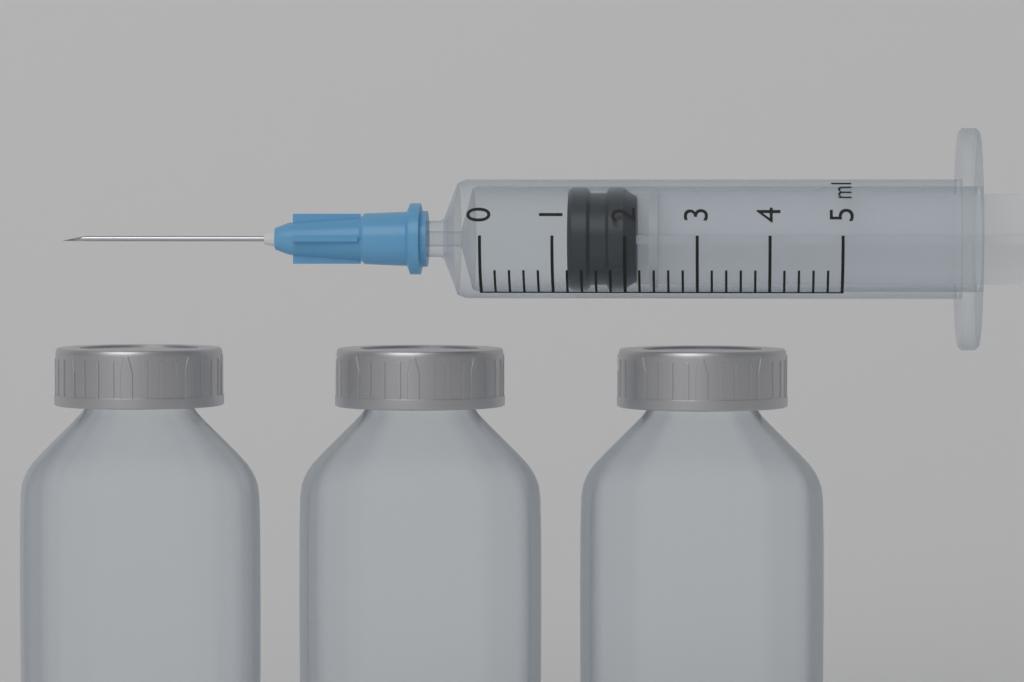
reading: 1.2 ml
